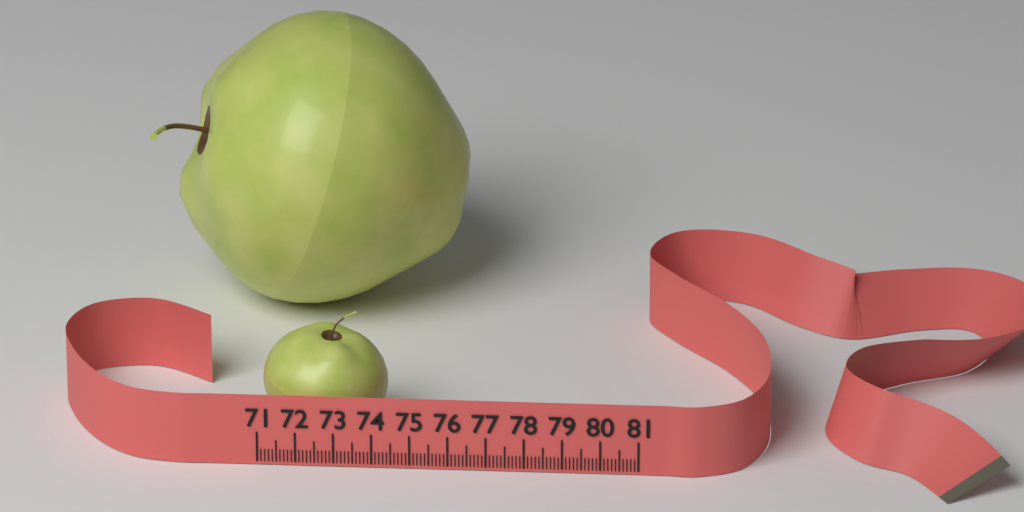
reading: 74.3 (no unit)
